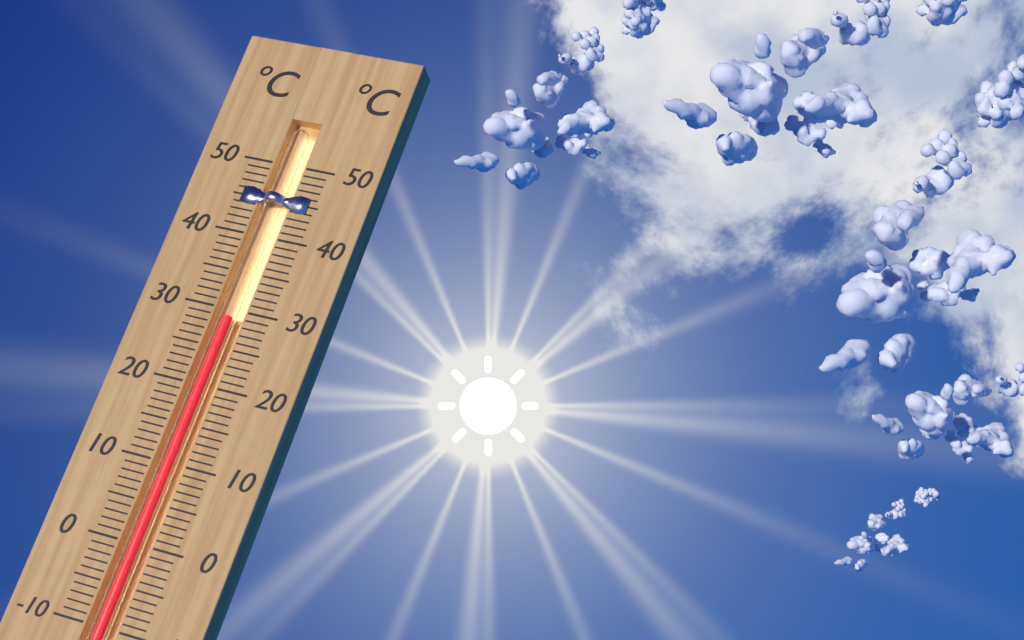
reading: 29 °C
